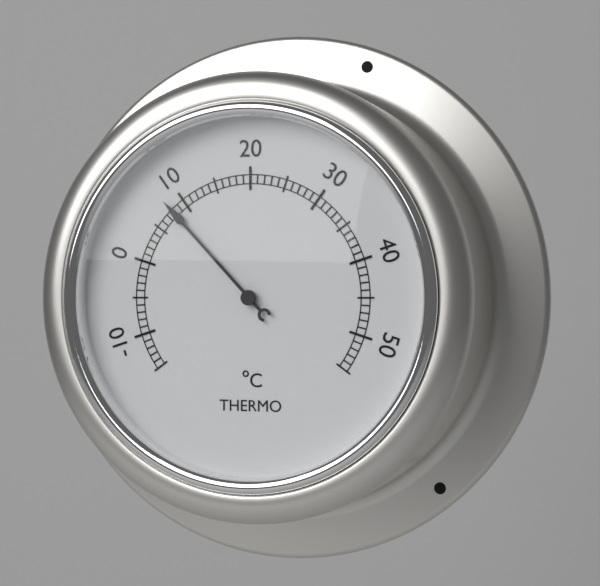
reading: 8 °C
